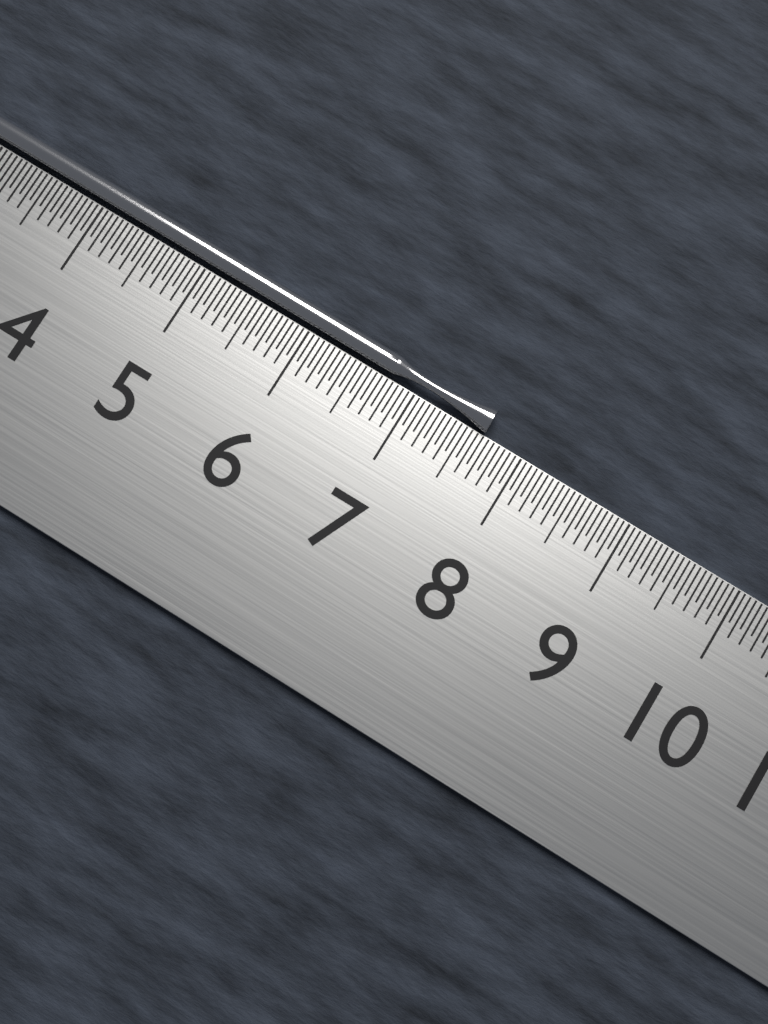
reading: 7.65 cm
